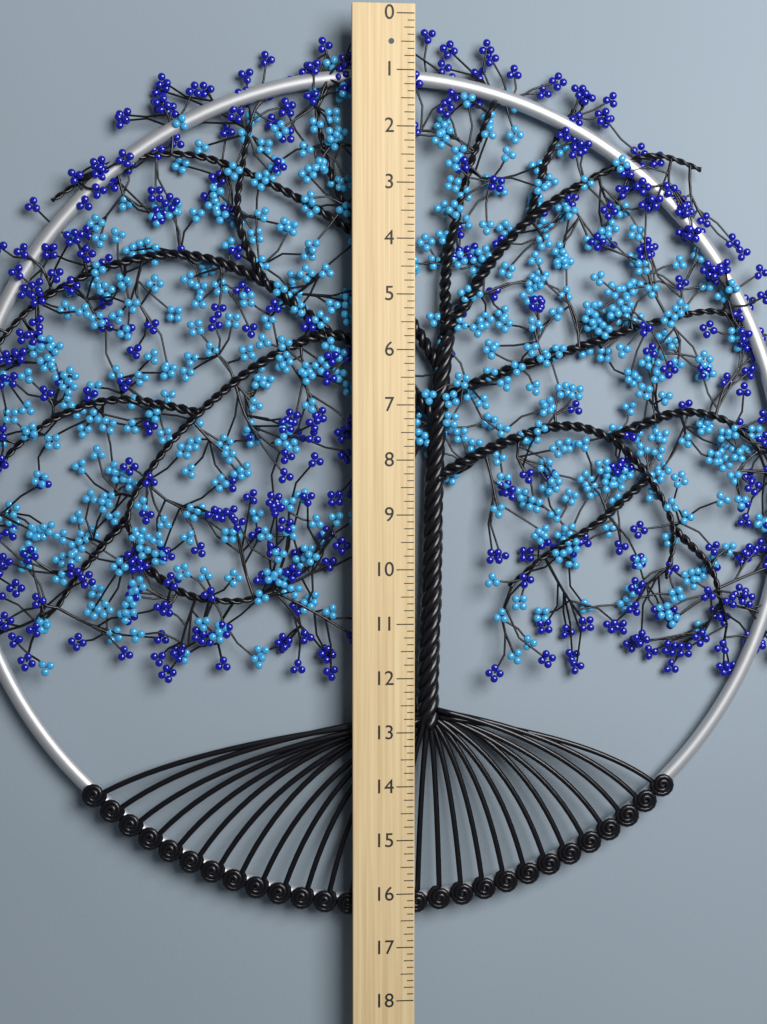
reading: 16.500 (no unit)
